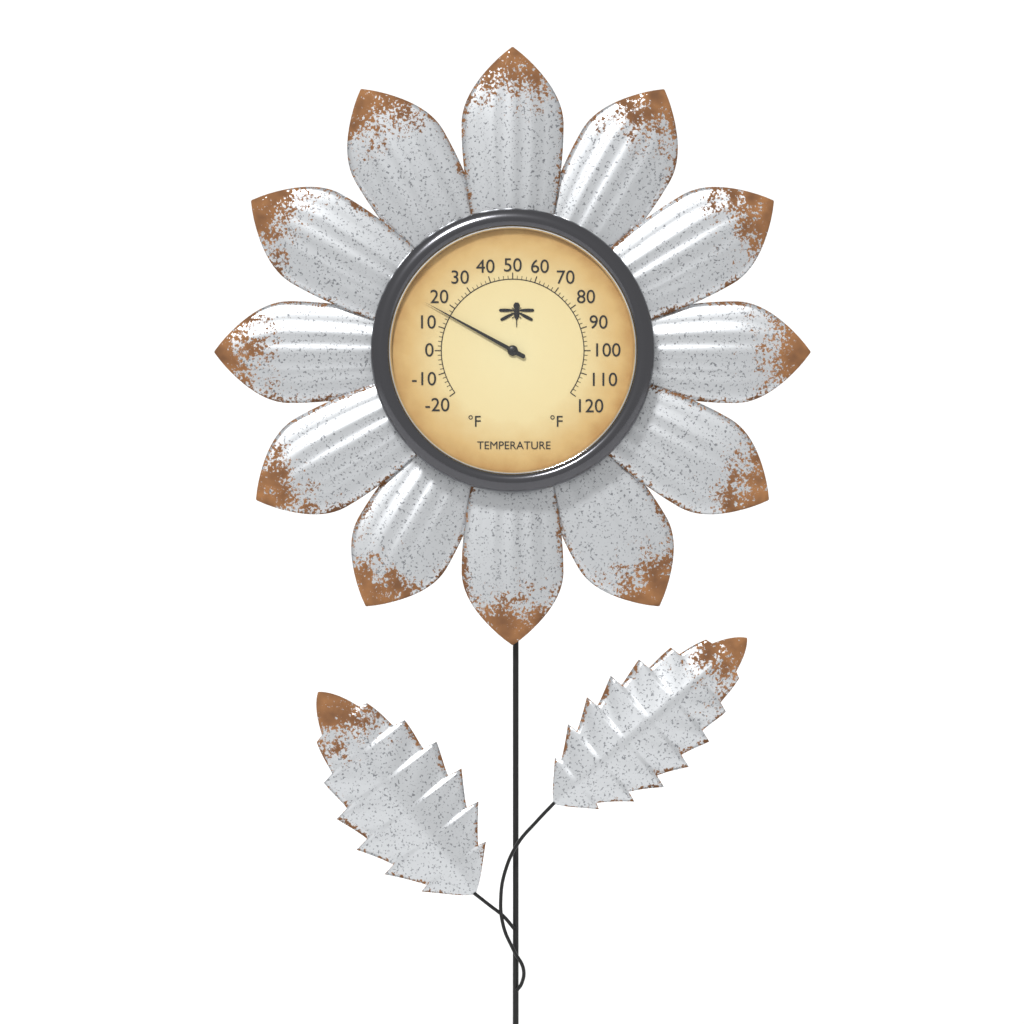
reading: 16 °F
